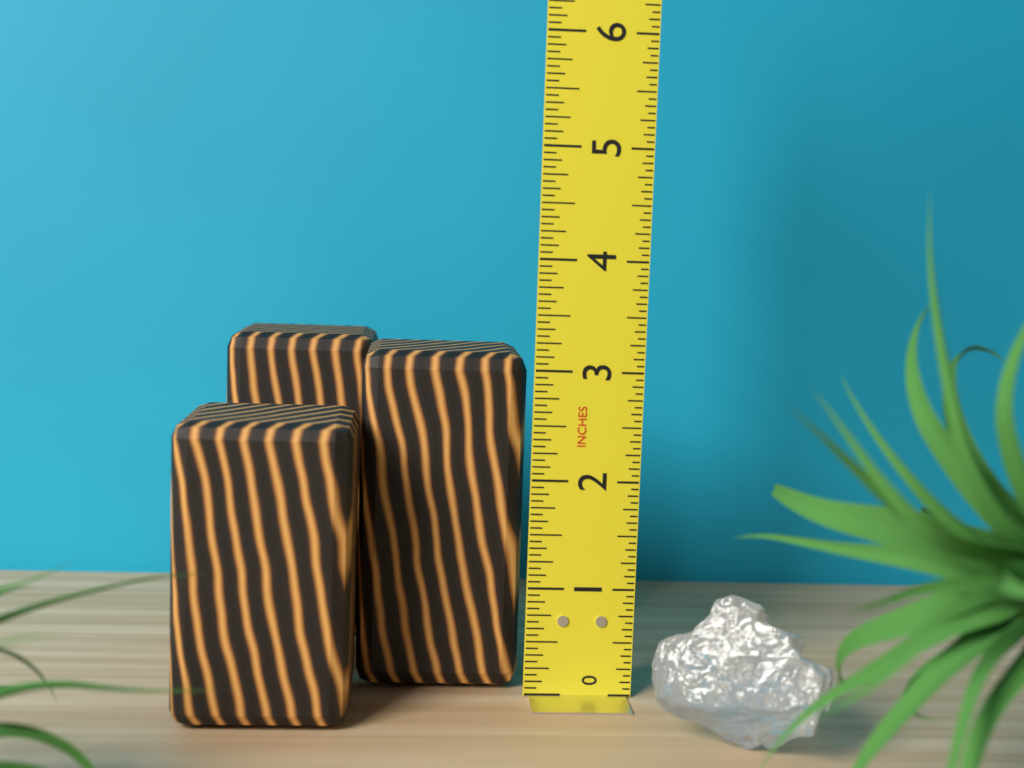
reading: 3.1250 in
